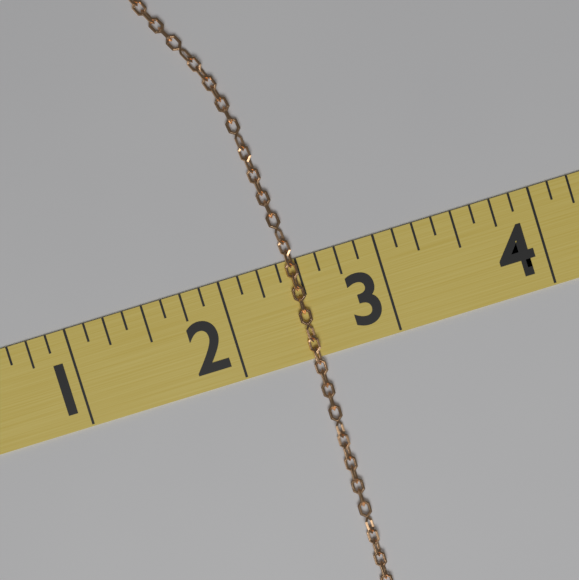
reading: 2.500 (no unit)
